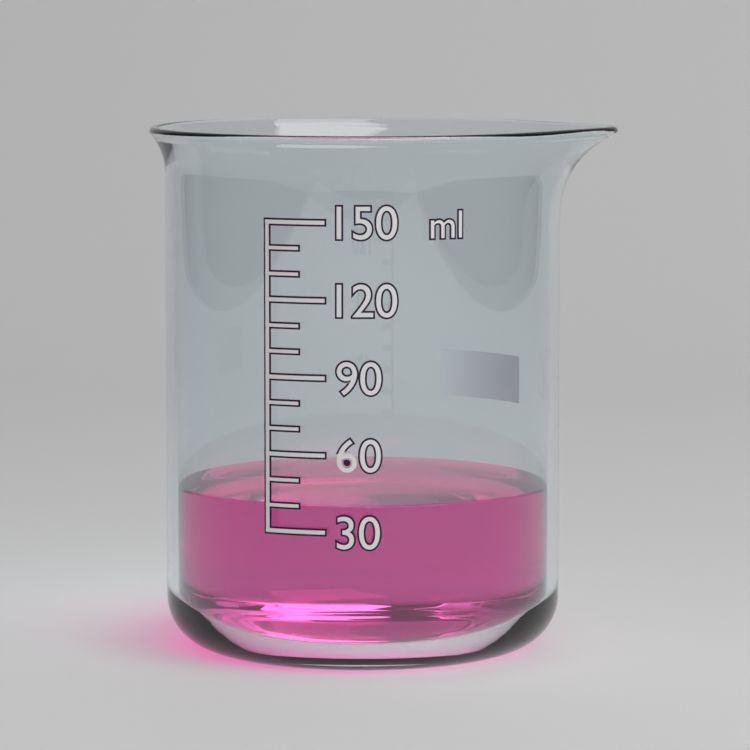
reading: 40 ml
